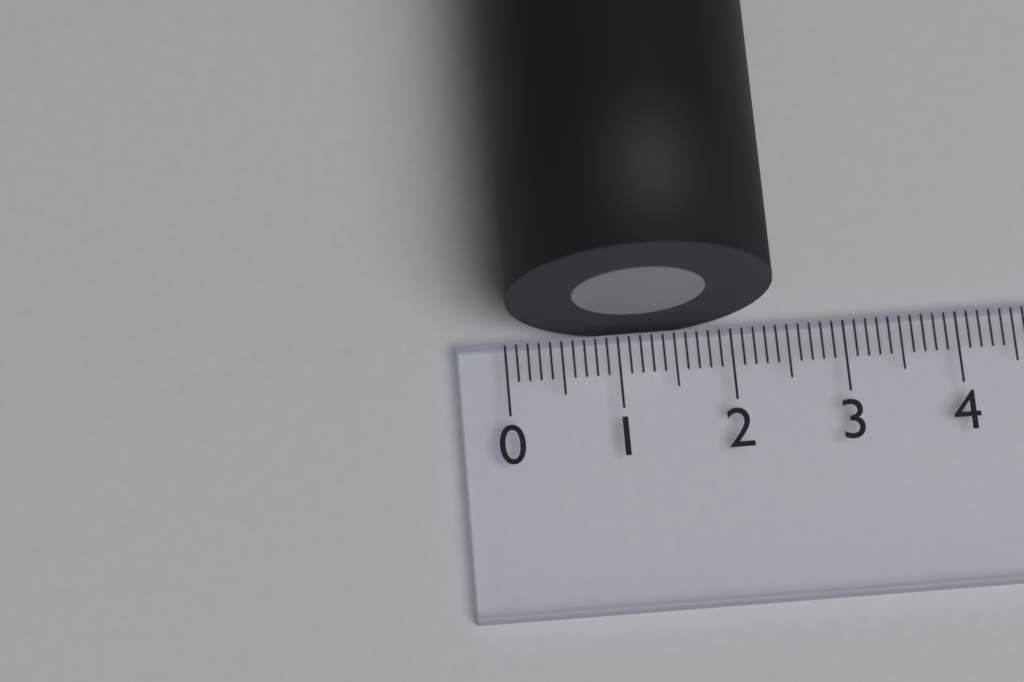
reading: 2.3 (no unit)
